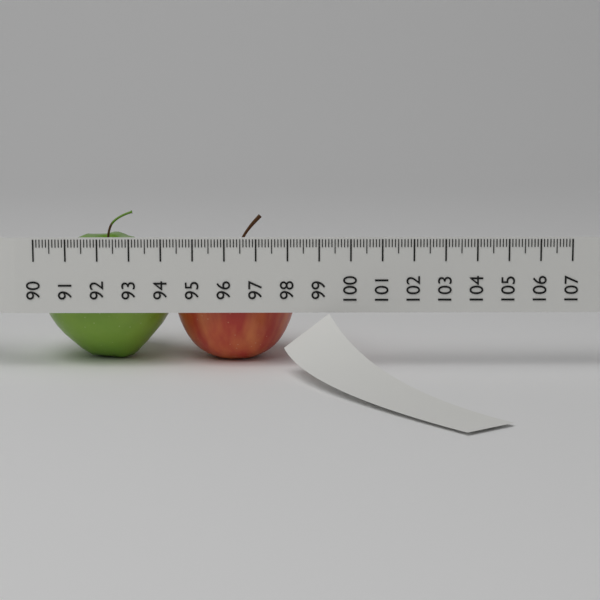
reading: 98.3 (no unit)
